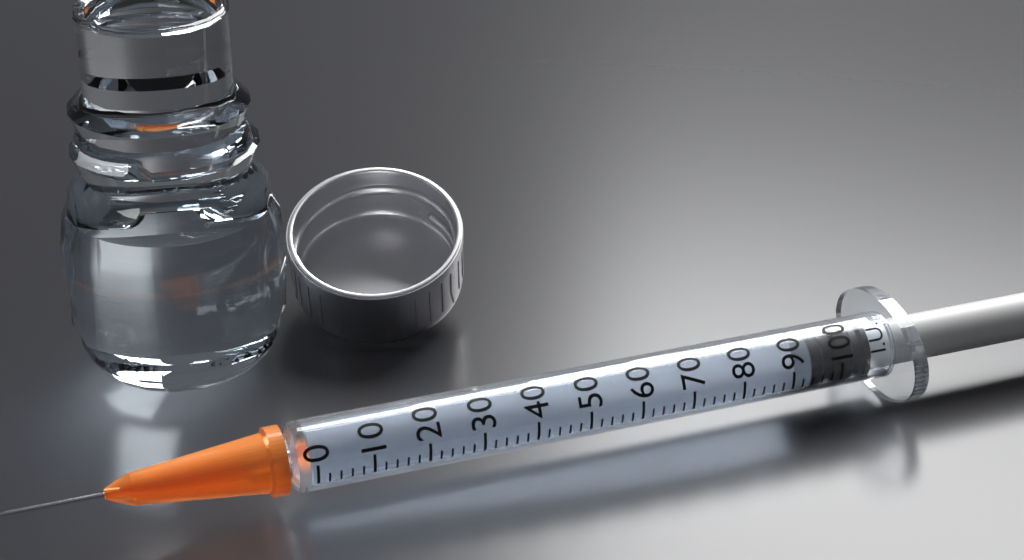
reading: 94 I.U.
